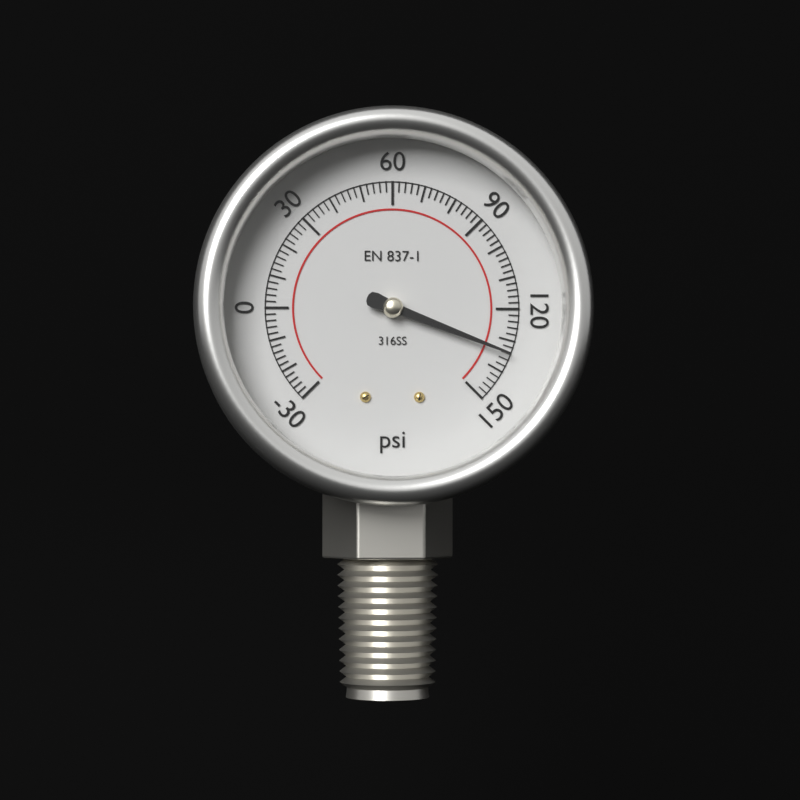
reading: 134 psi
